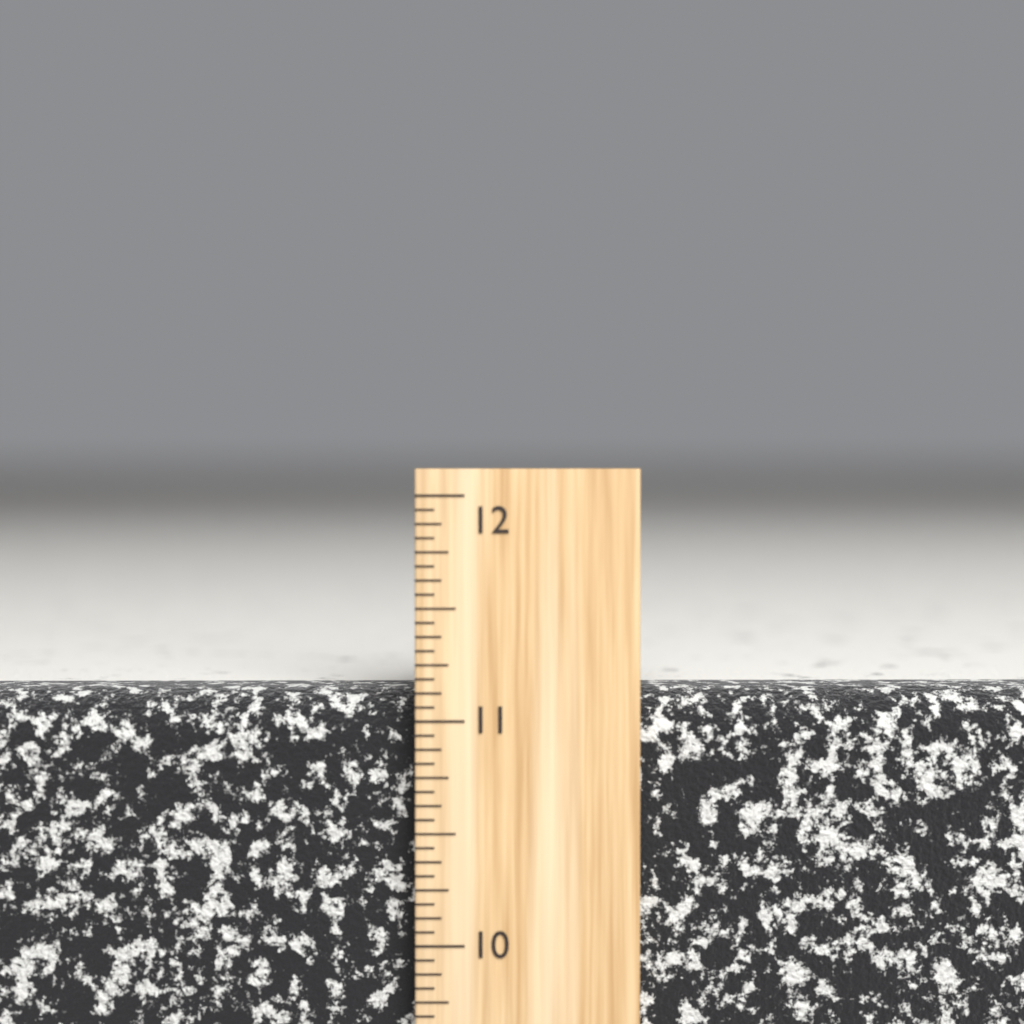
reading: 11.1250 inch
